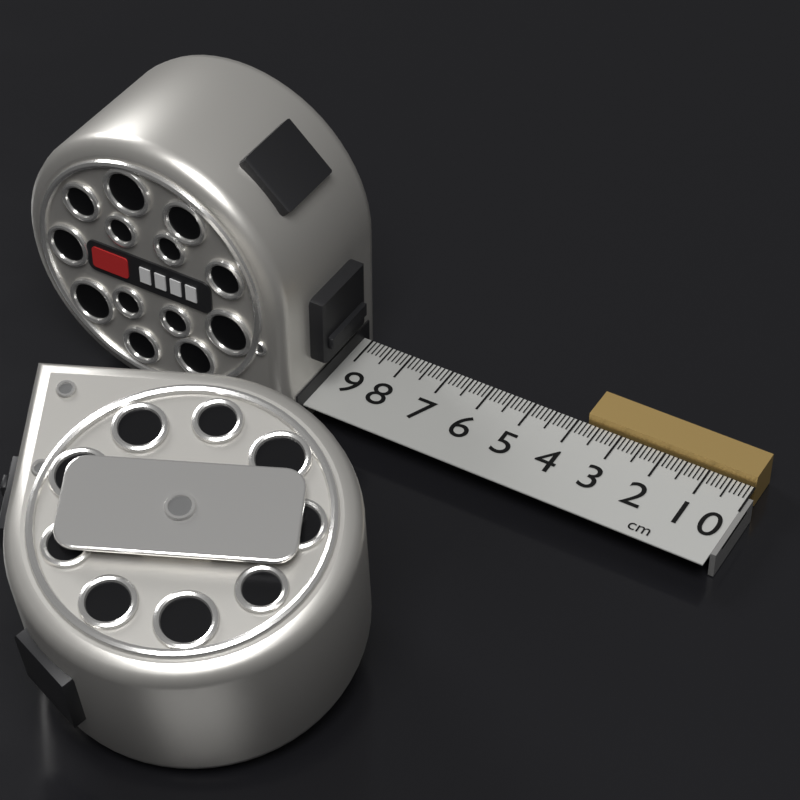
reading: 3.8 cm
